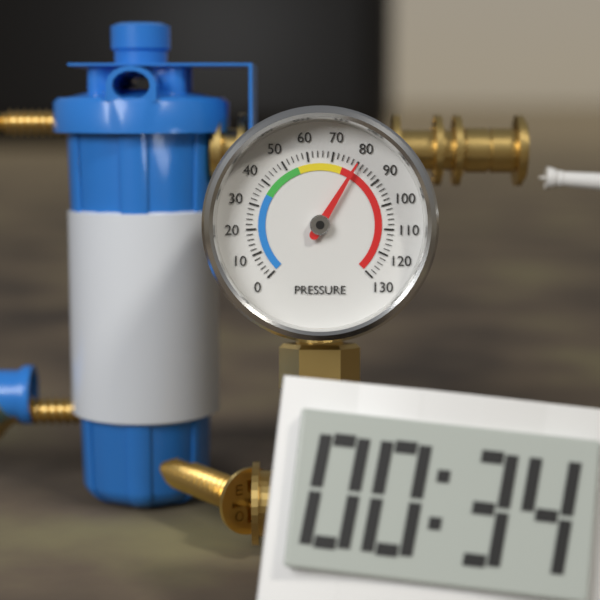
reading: 80 (no unit)
